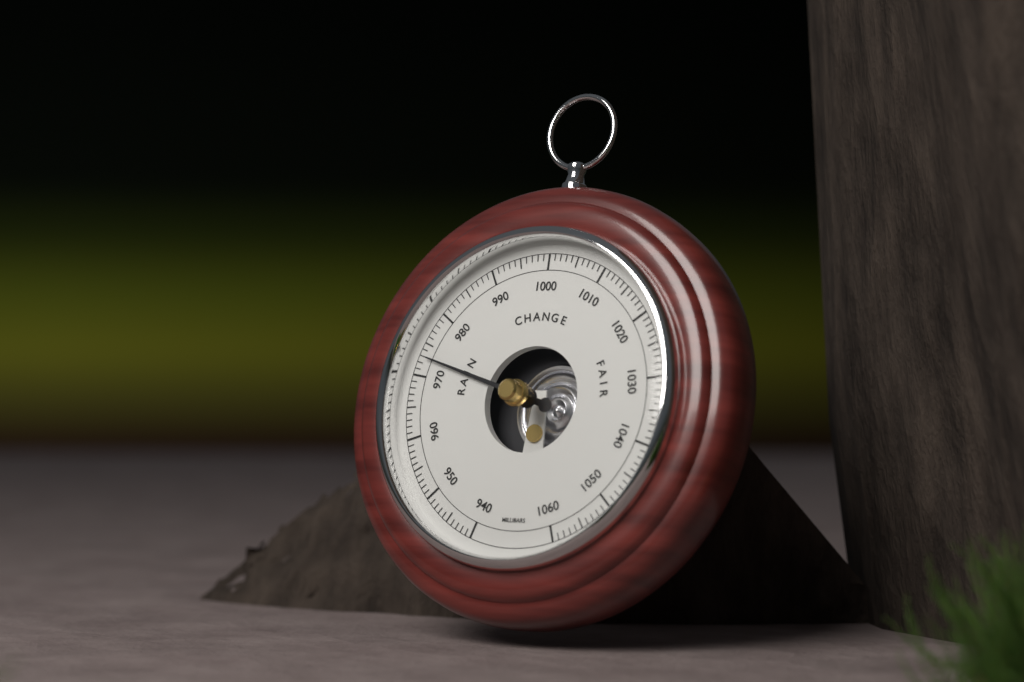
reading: 973 mbar
